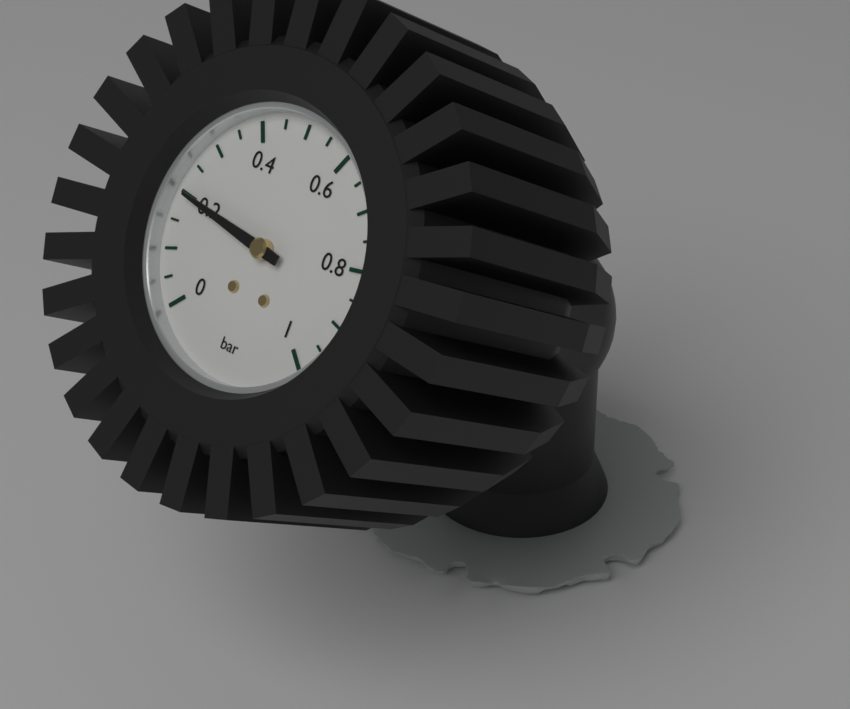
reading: 0.20 bar
